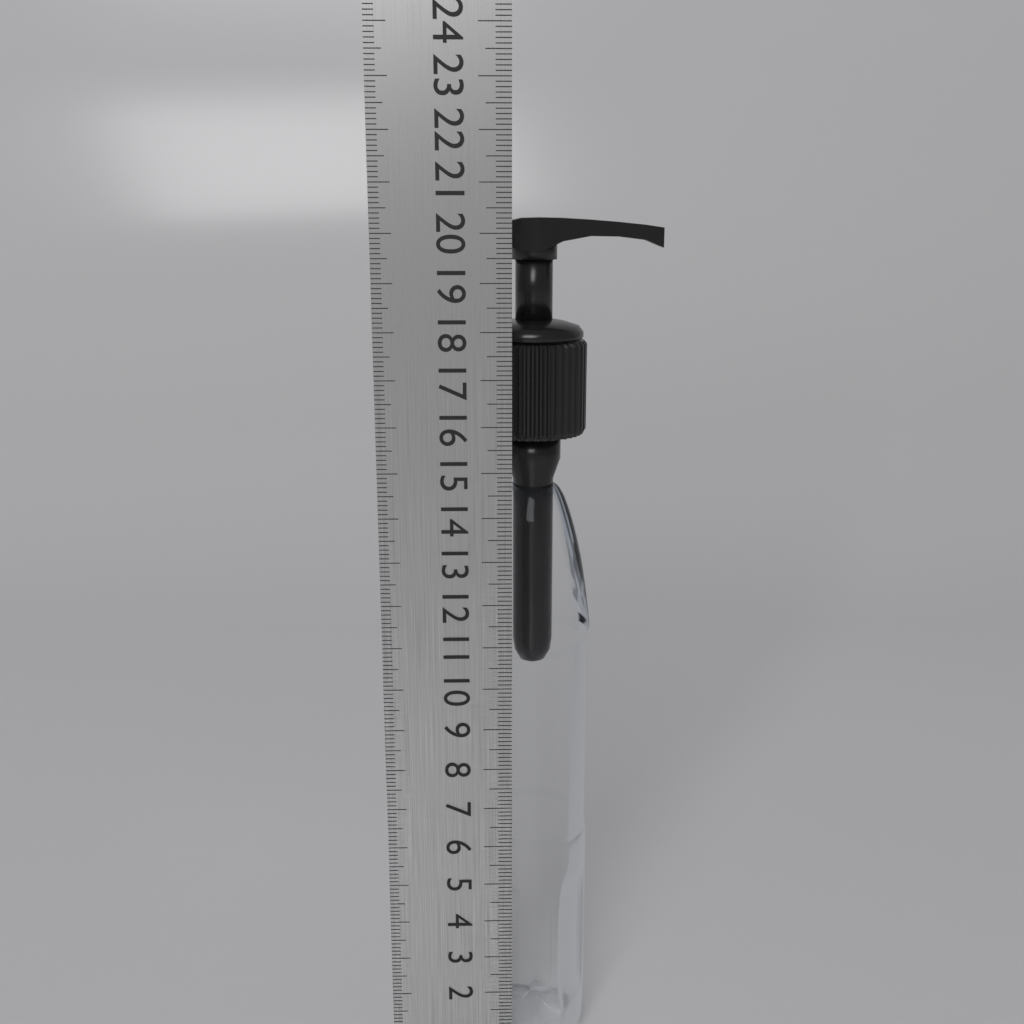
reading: 20.3 cm
